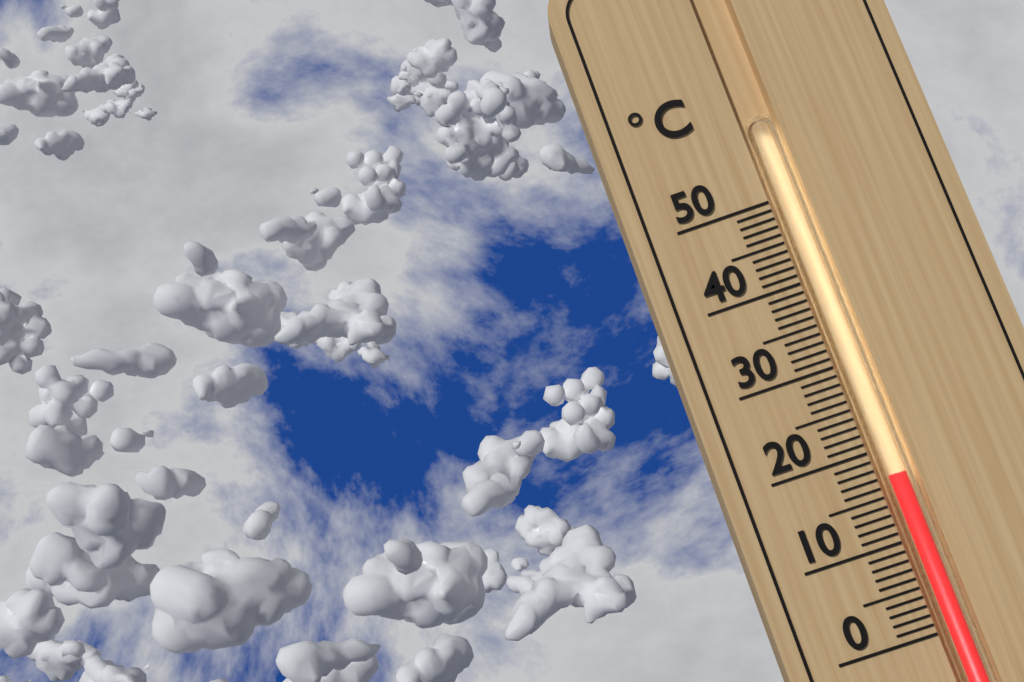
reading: 17 °C
